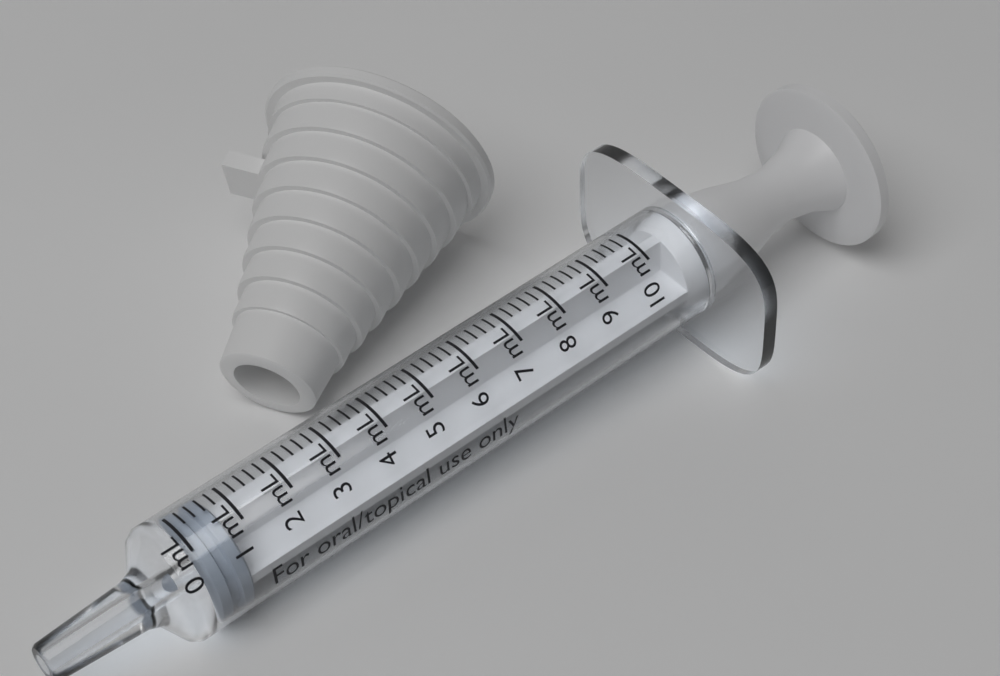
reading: 0.0 mL
